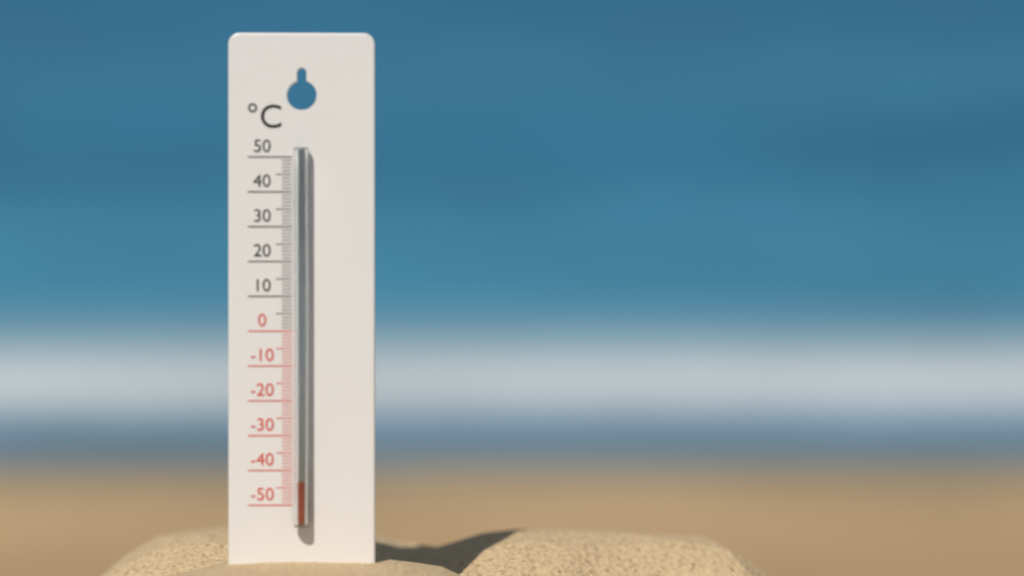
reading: -43 °C
